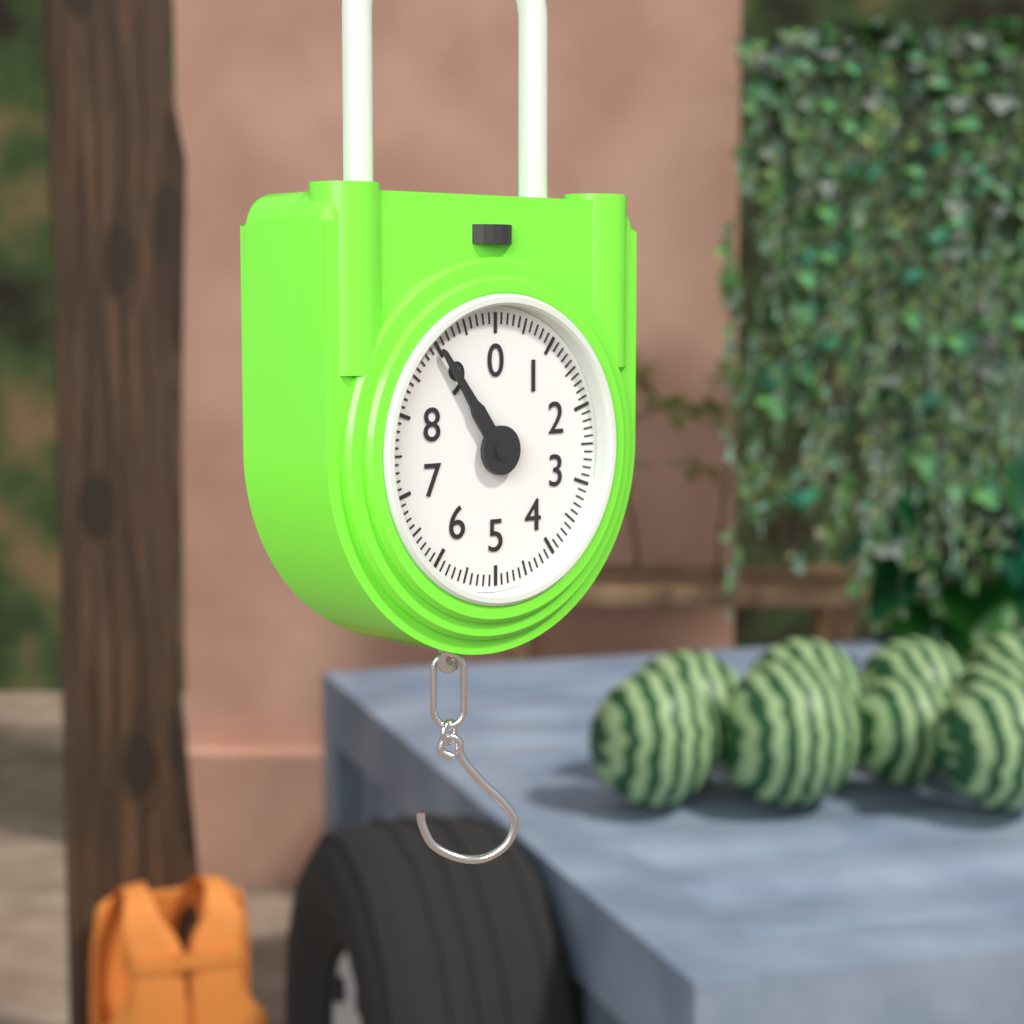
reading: 9.0 (no unit)
